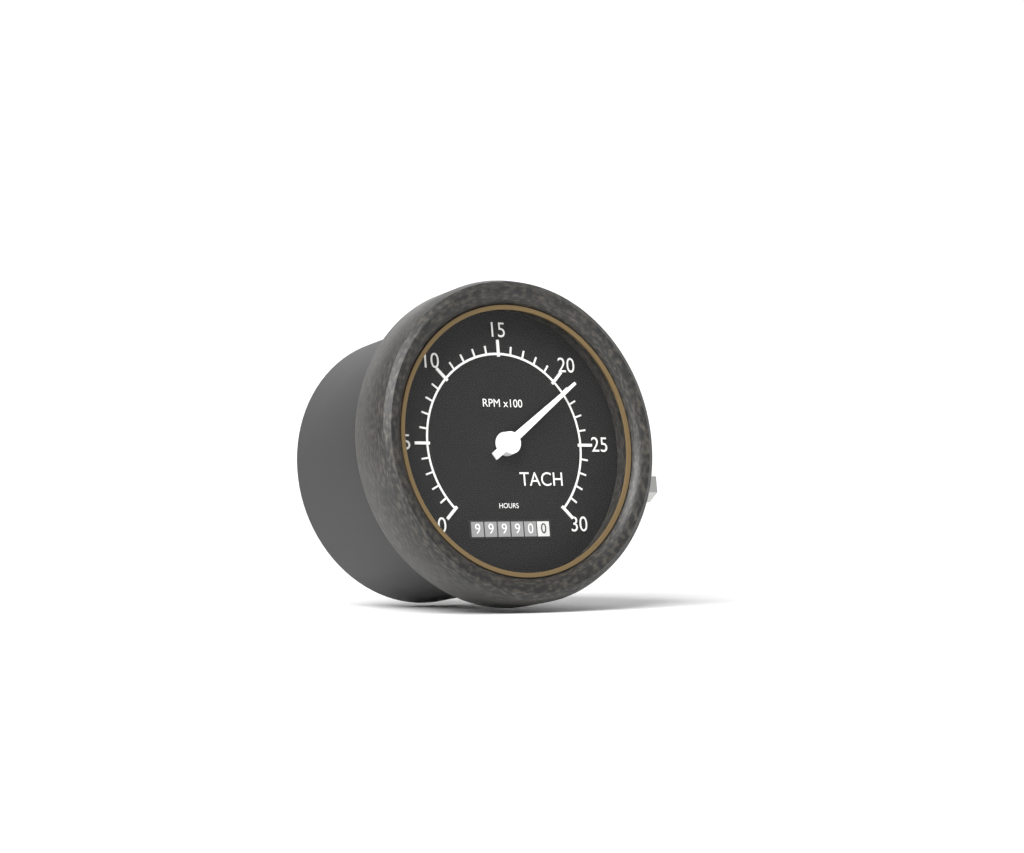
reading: 2100 RPM
